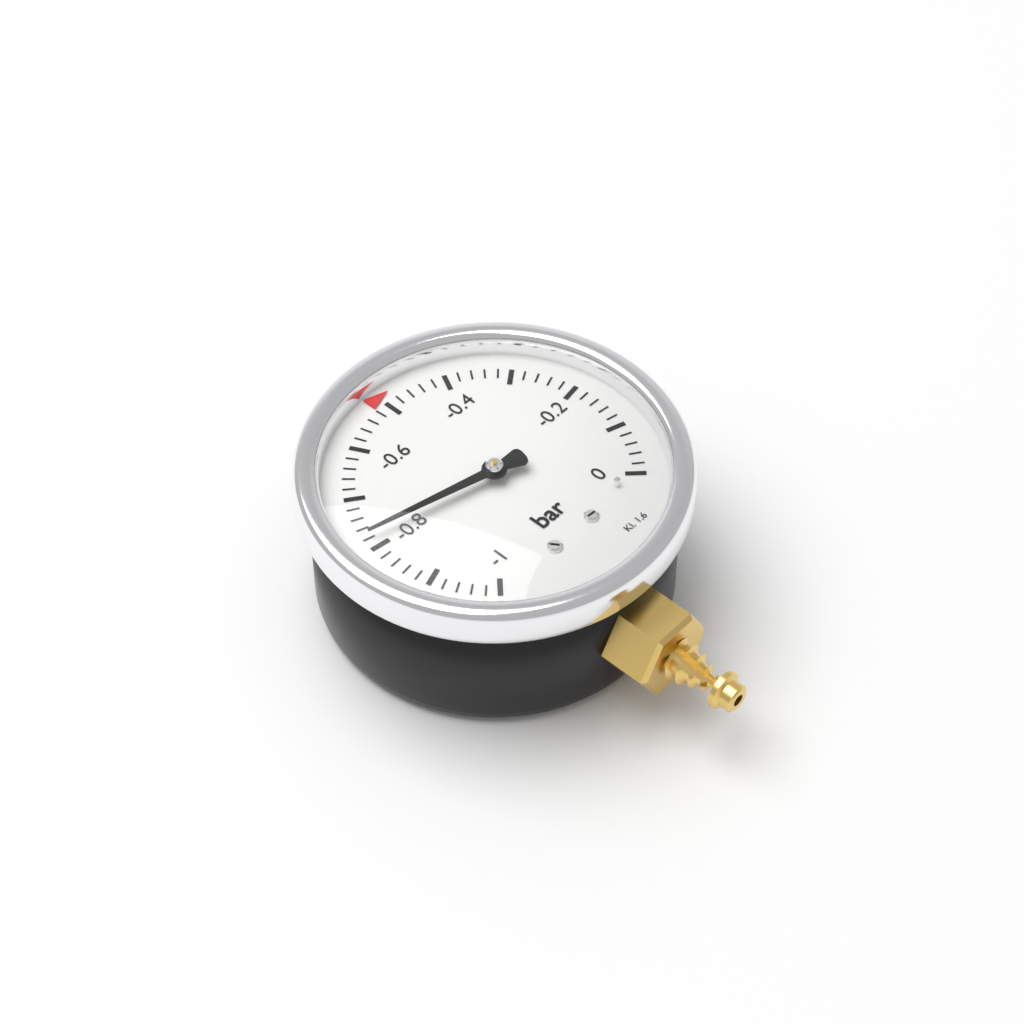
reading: -0.78 bar
